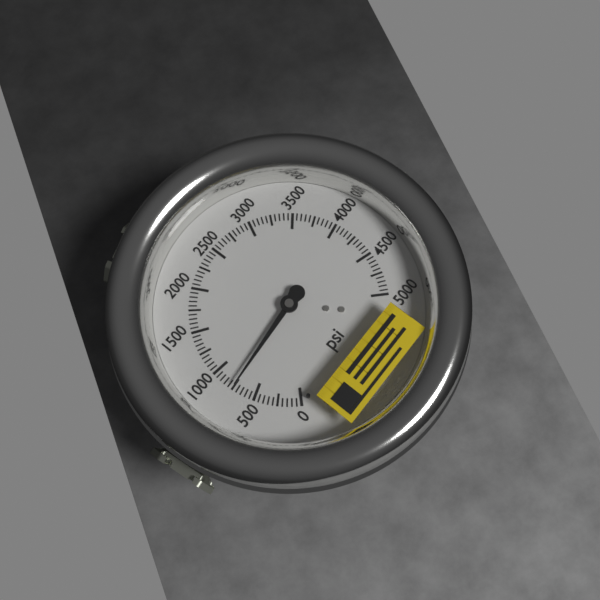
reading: 750 psi
